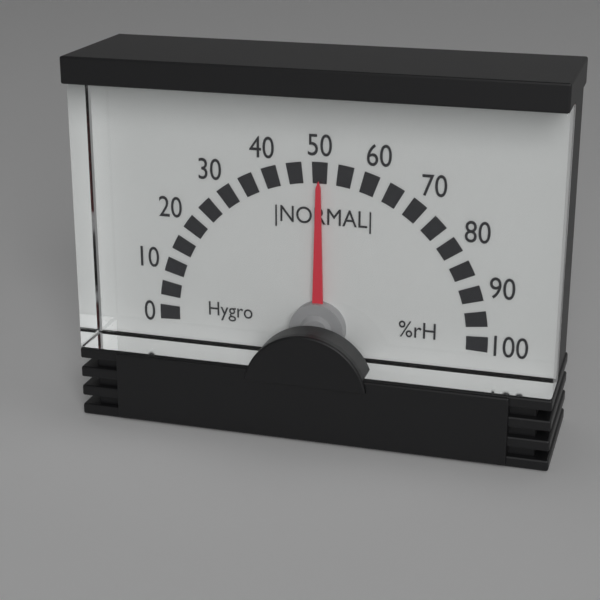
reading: 50 %rH
